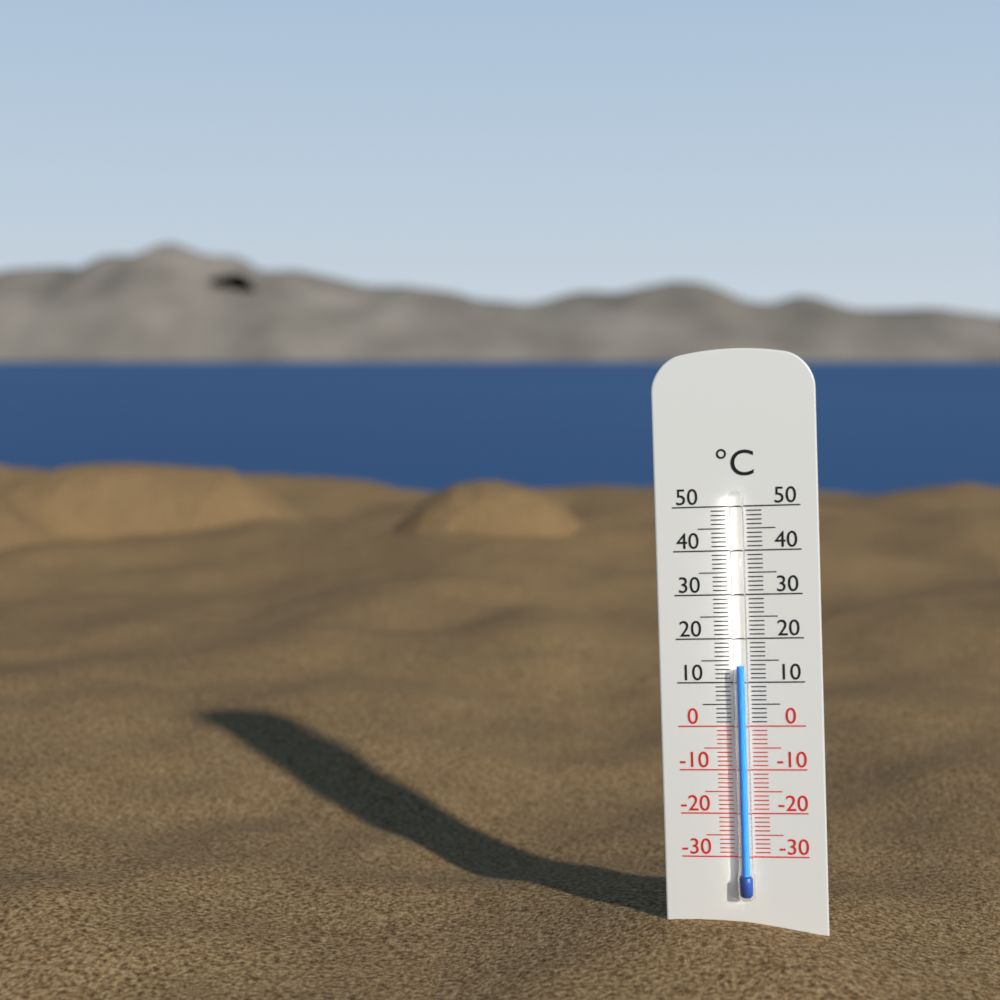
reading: 14 °C
